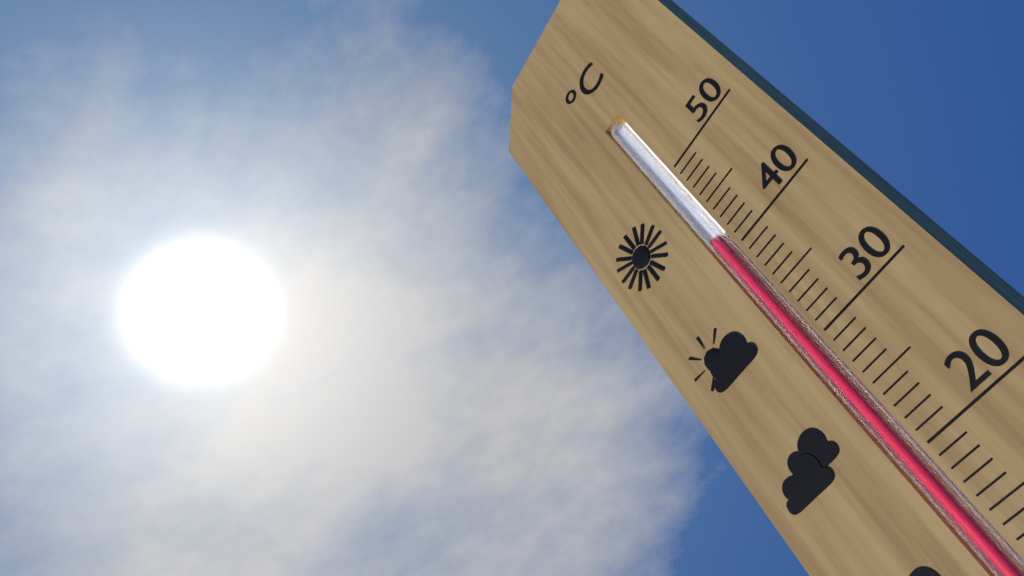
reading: 42 °C
